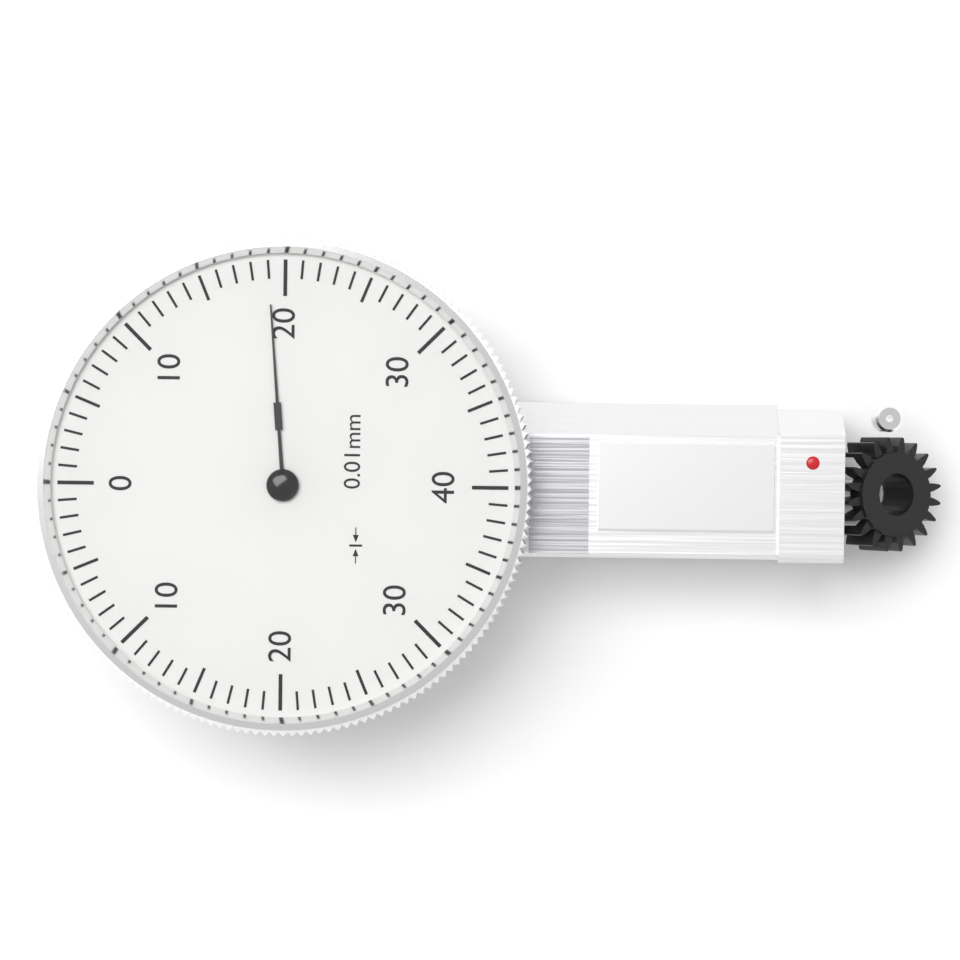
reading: 19 0.01mm
